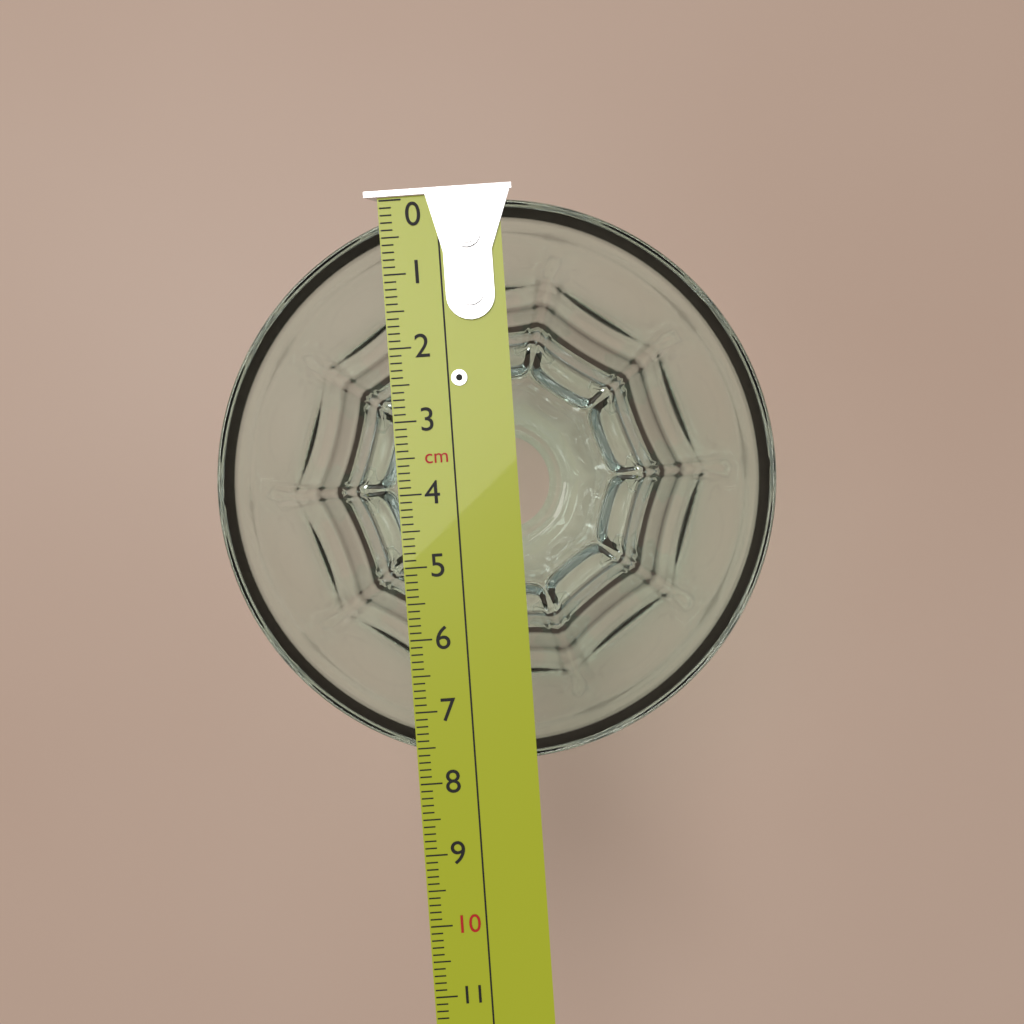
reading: 7.8 cm
